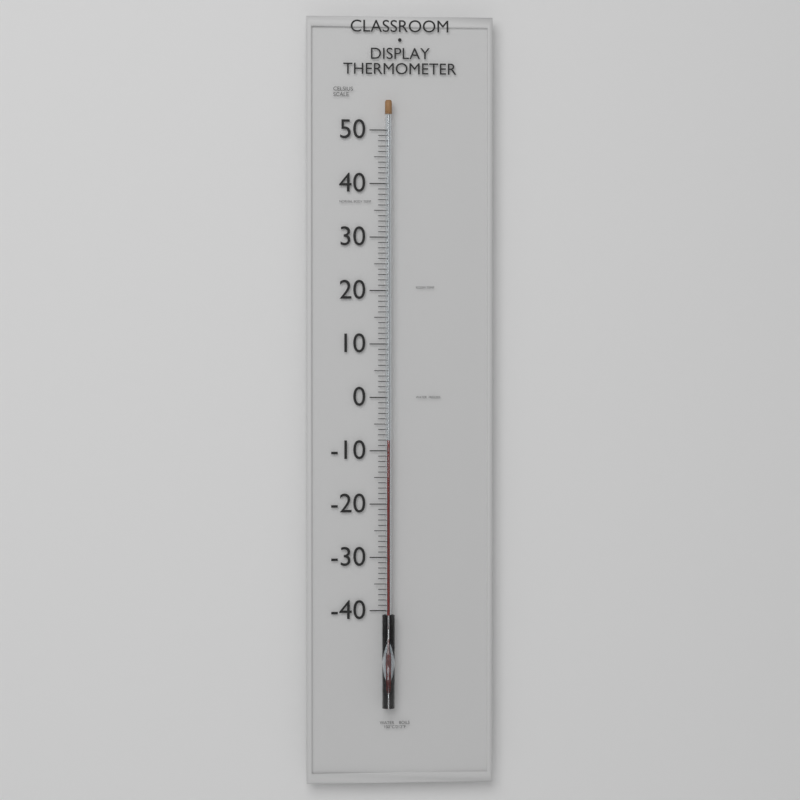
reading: -8 °C
